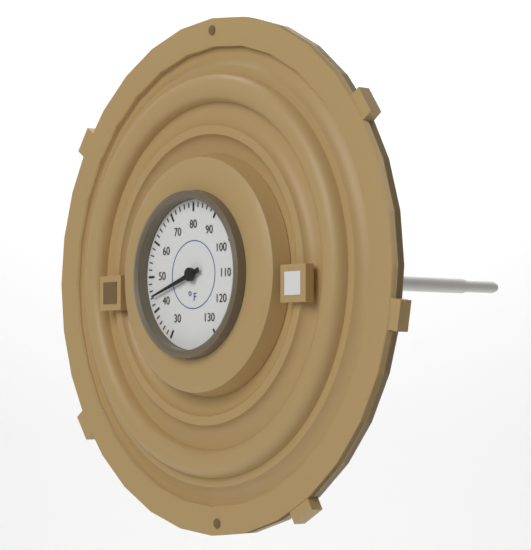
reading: 44 °F
